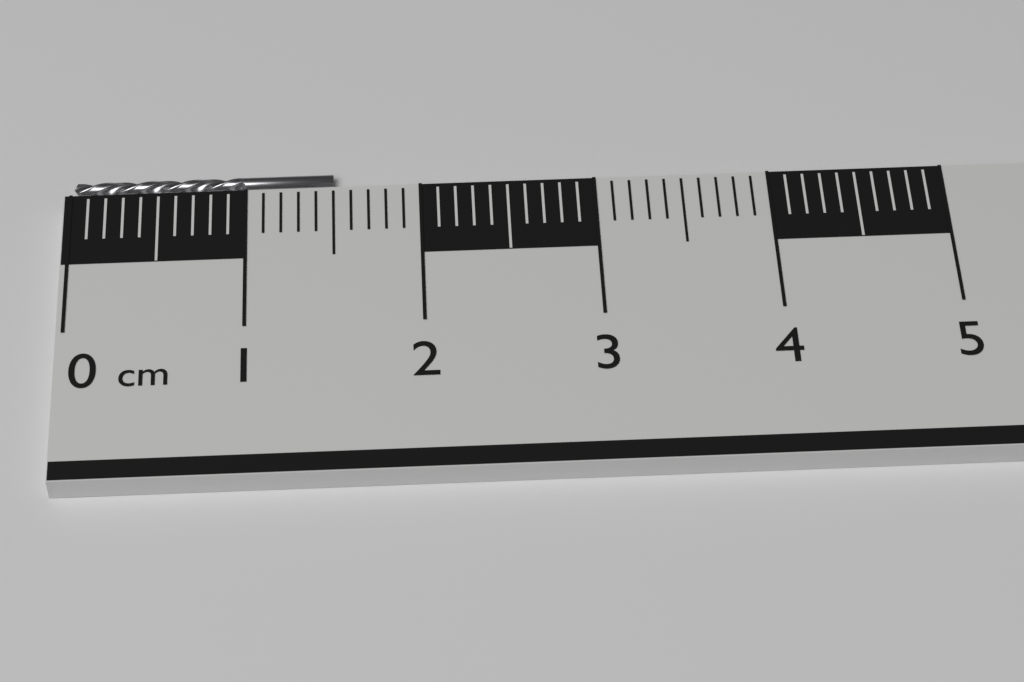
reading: 1.5 cm
